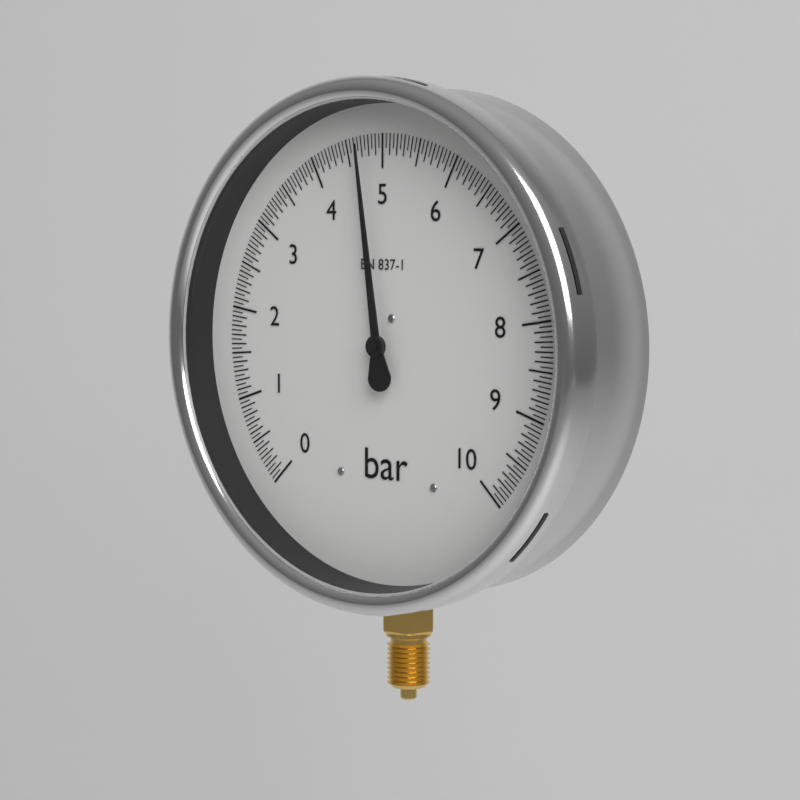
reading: 4.70 bar
